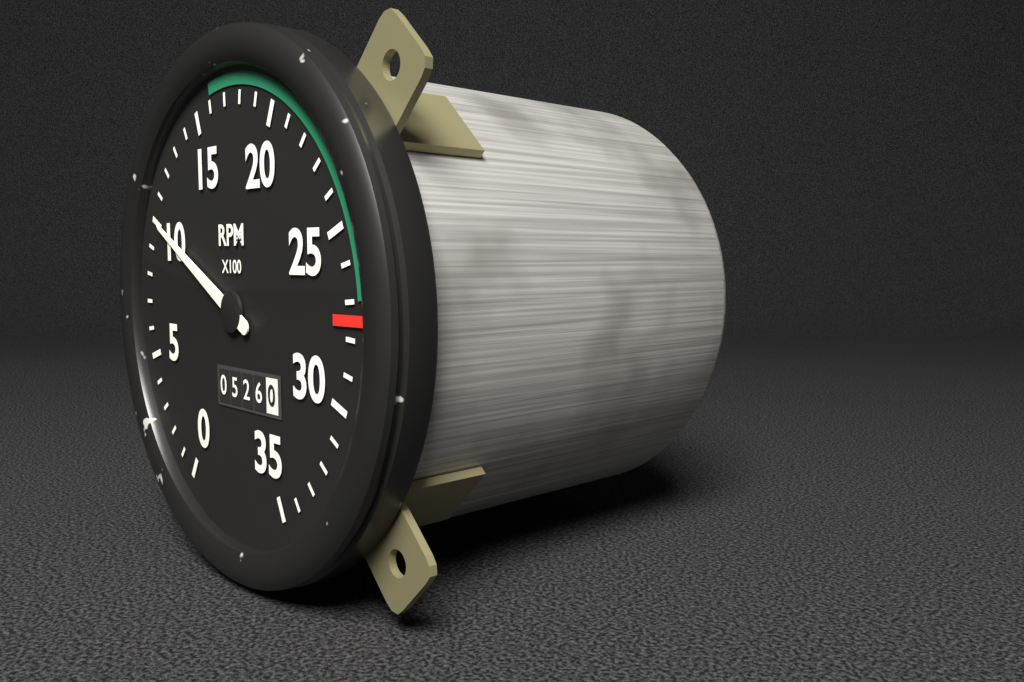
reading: 1000 RPM
